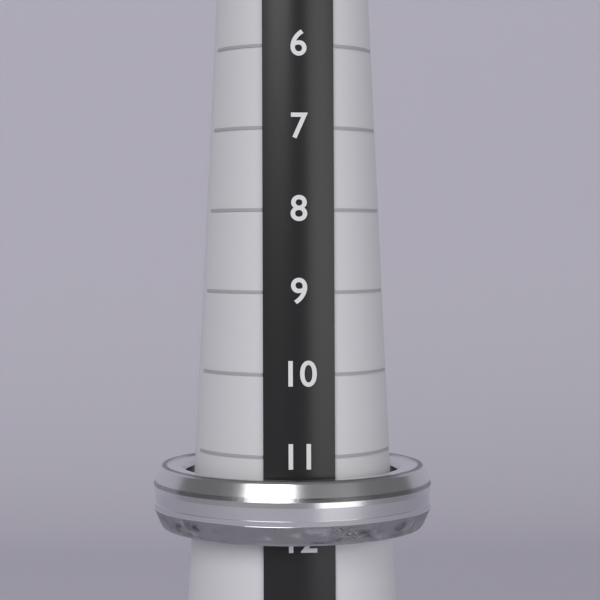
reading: 12 (no unit)
